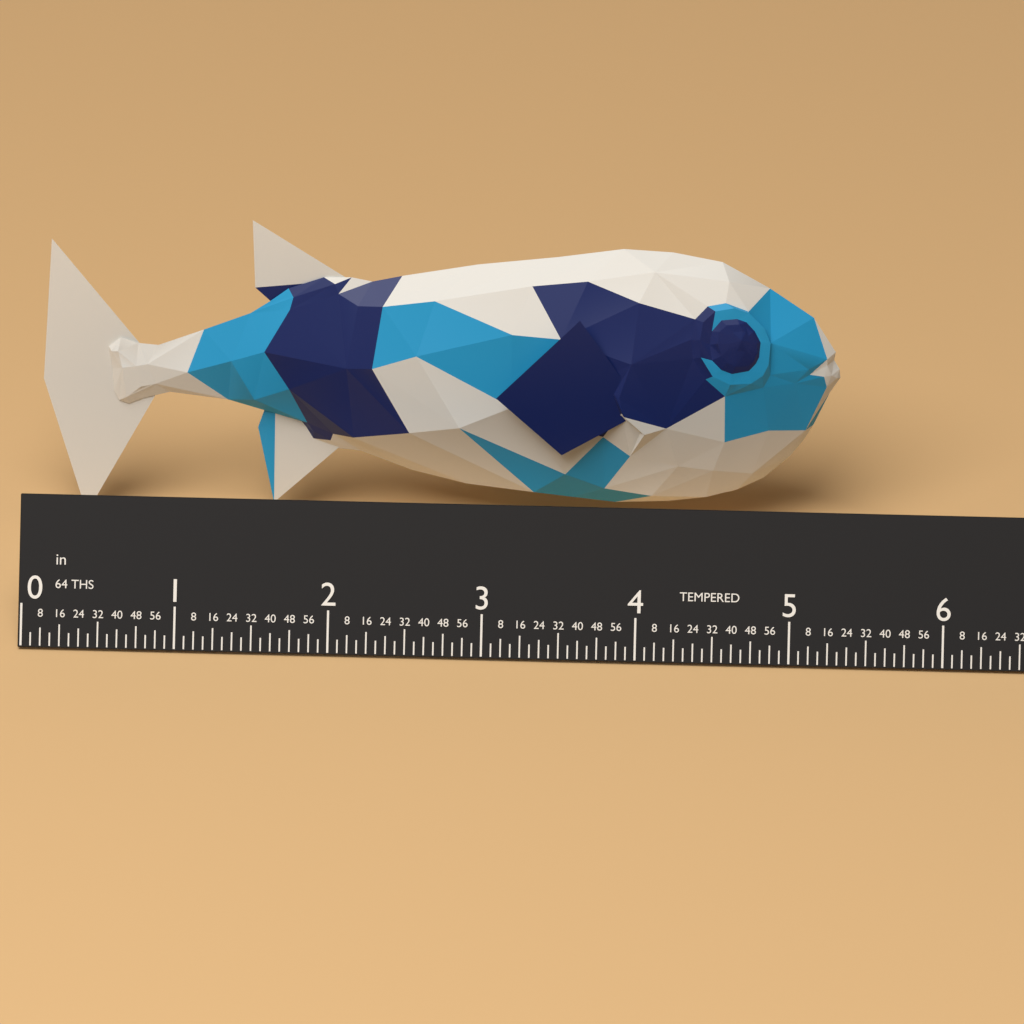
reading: 5.2500 in
